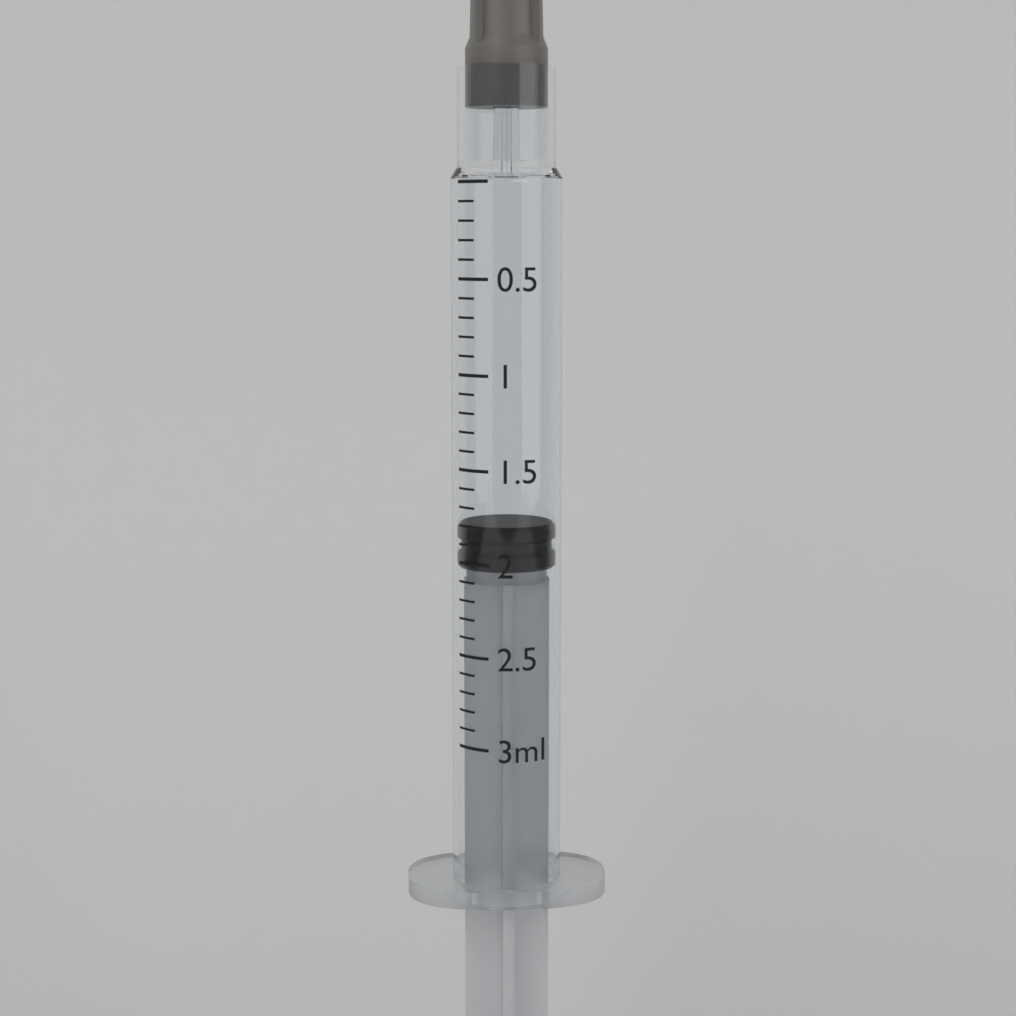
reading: 1.8 ml
